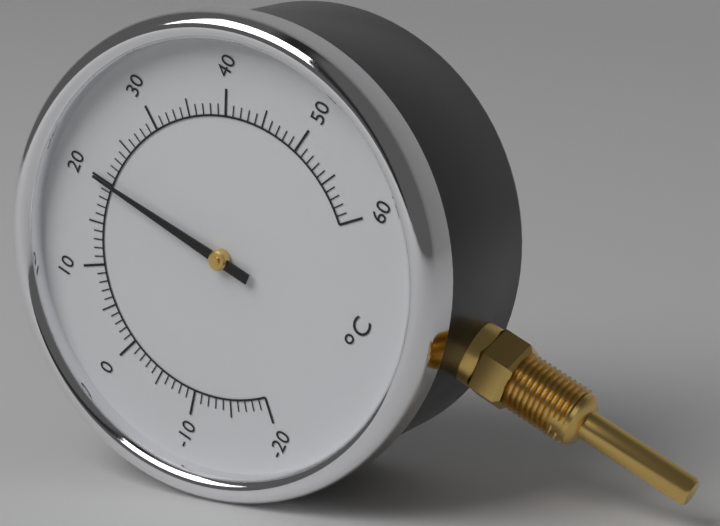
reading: 20 °C
